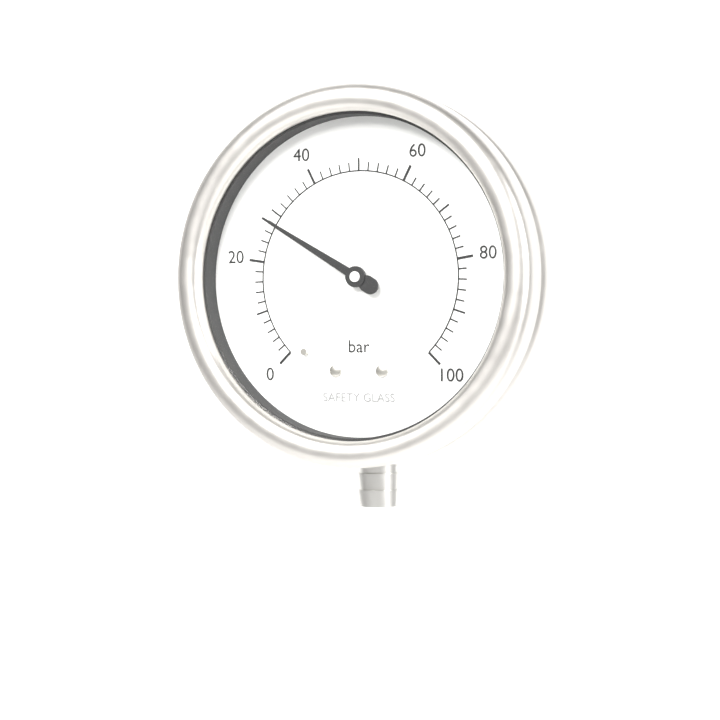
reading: 28 bar
